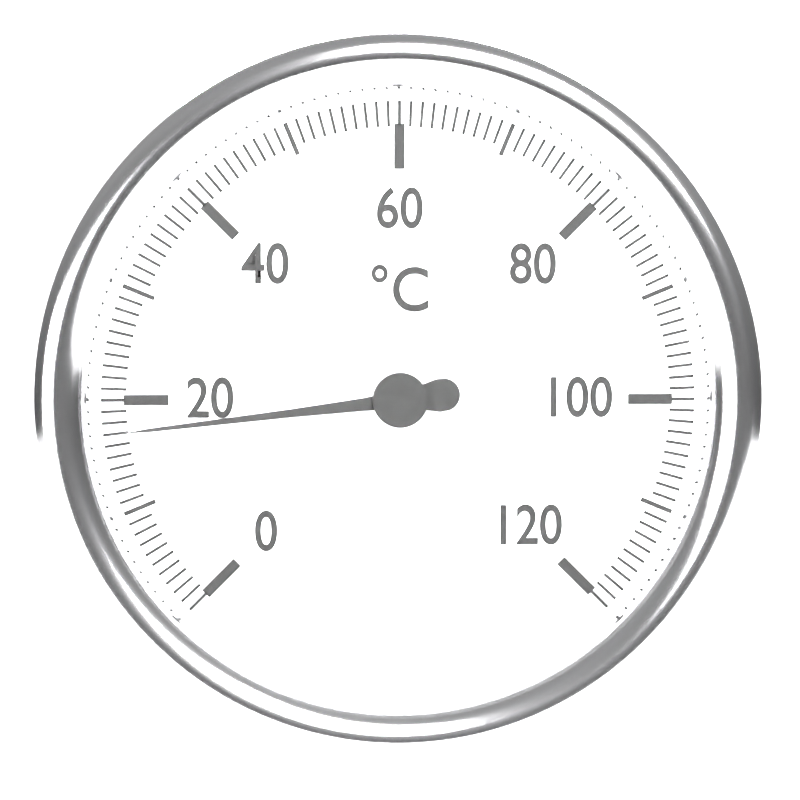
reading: 17 °C
